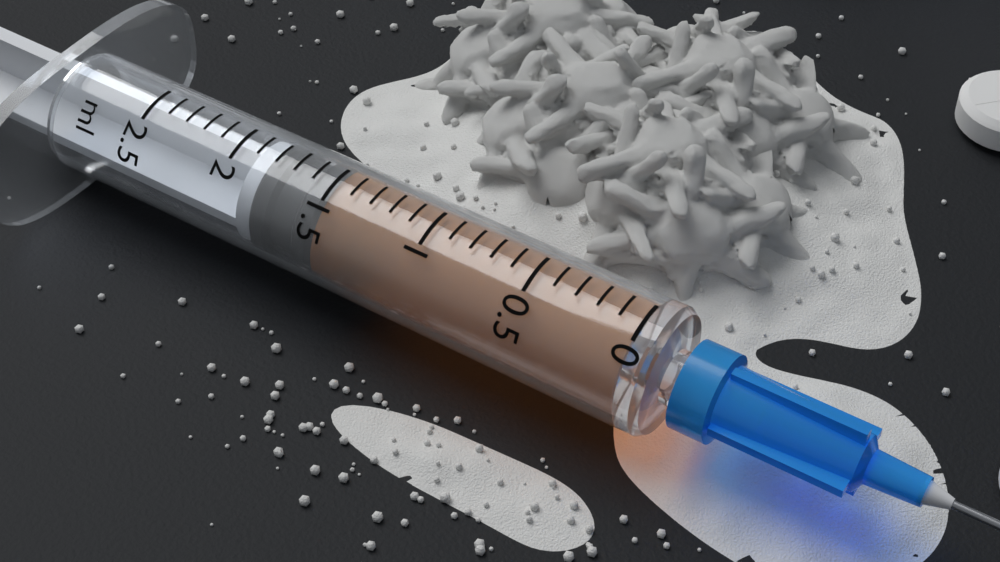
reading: 1.5 ml
